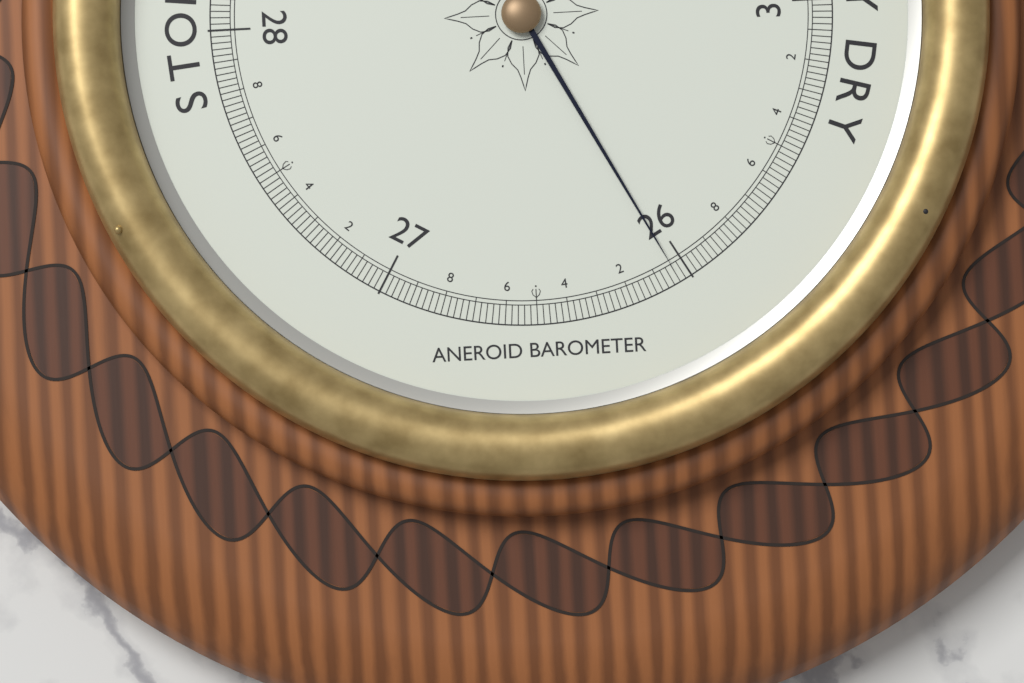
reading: 26.04 inHg
